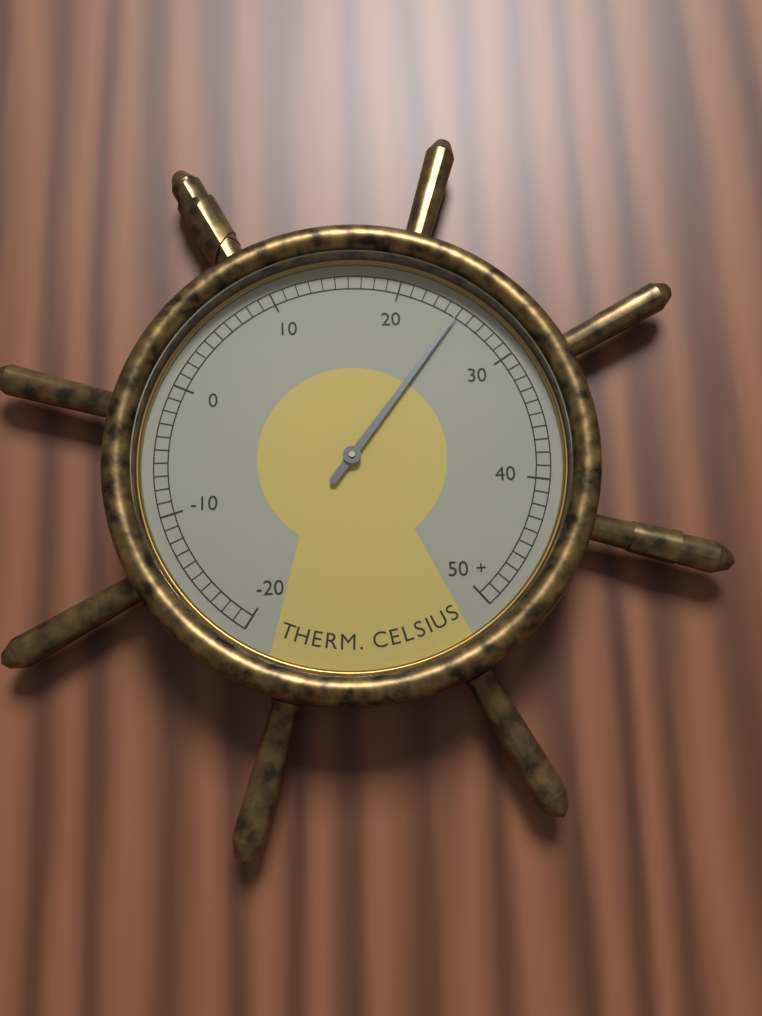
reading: 25 °C
